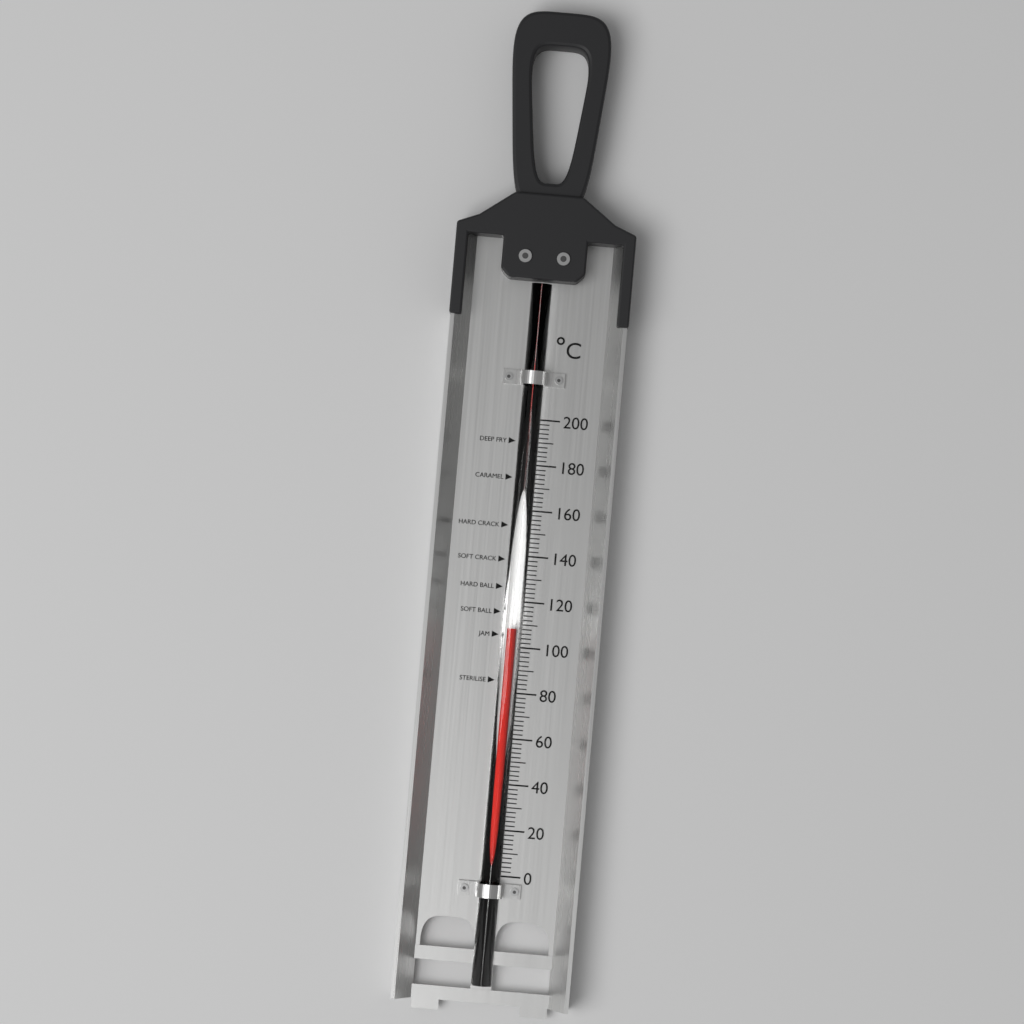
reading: 108 °C
